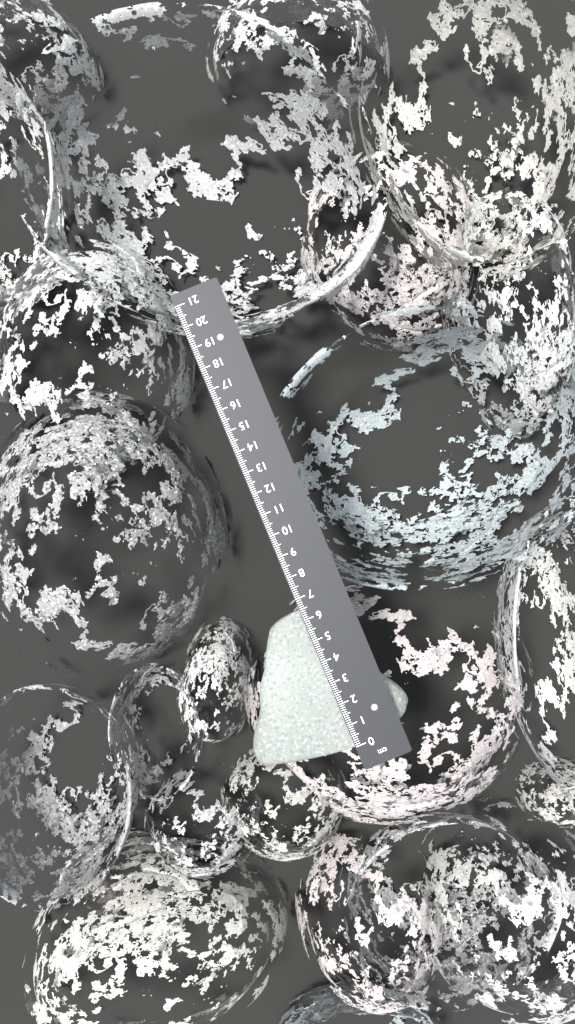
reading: 6.5 cm
